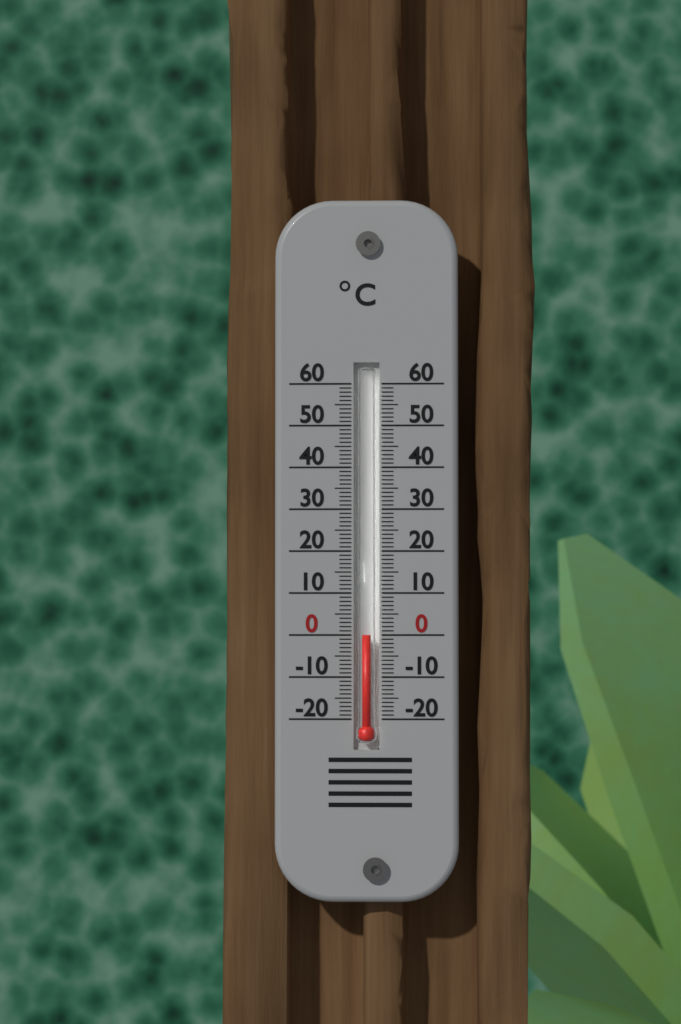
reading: 0 °C
